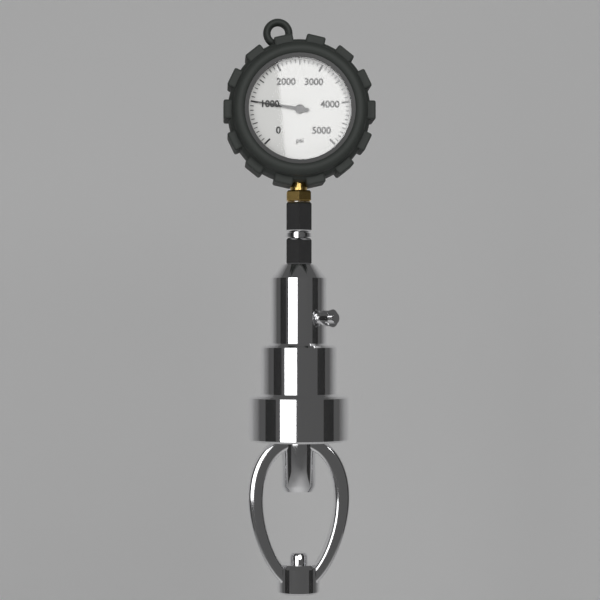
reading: 1000 psi
